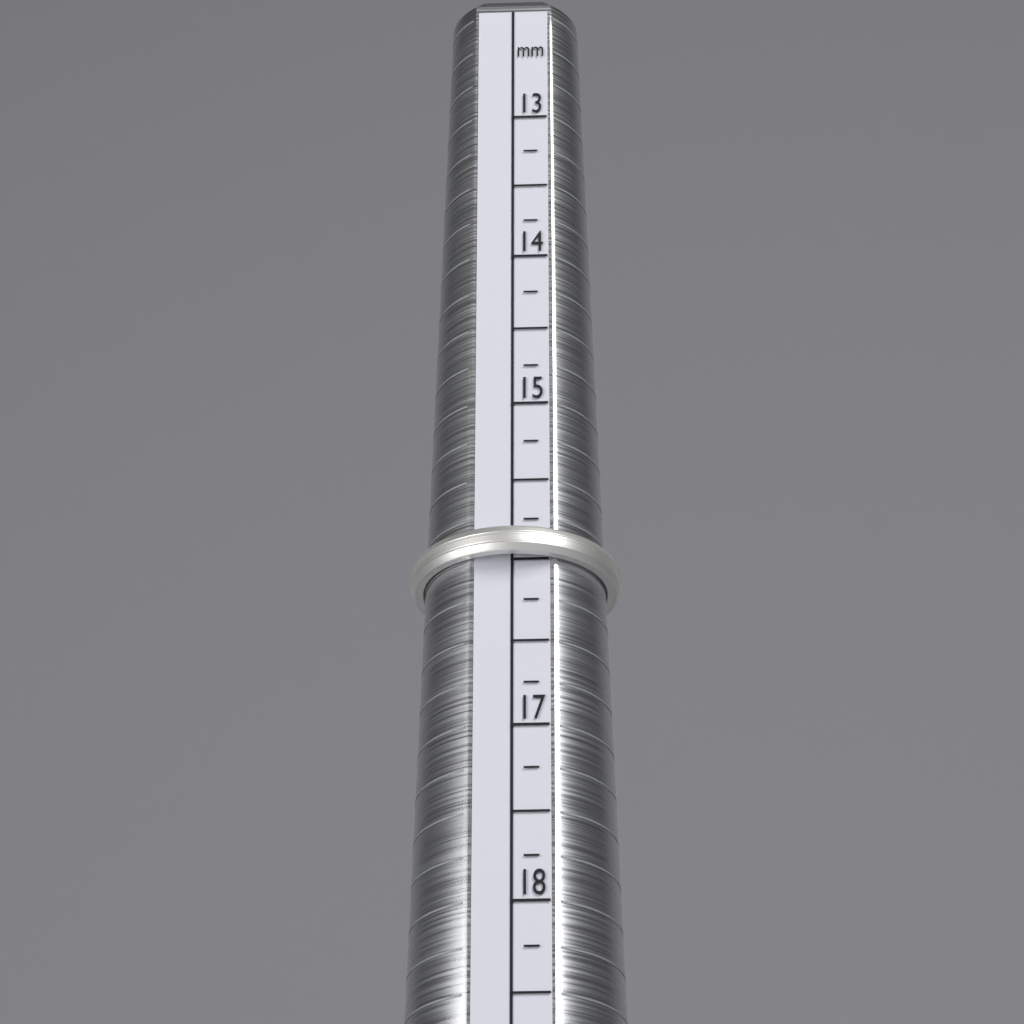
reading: 16.00 mm
